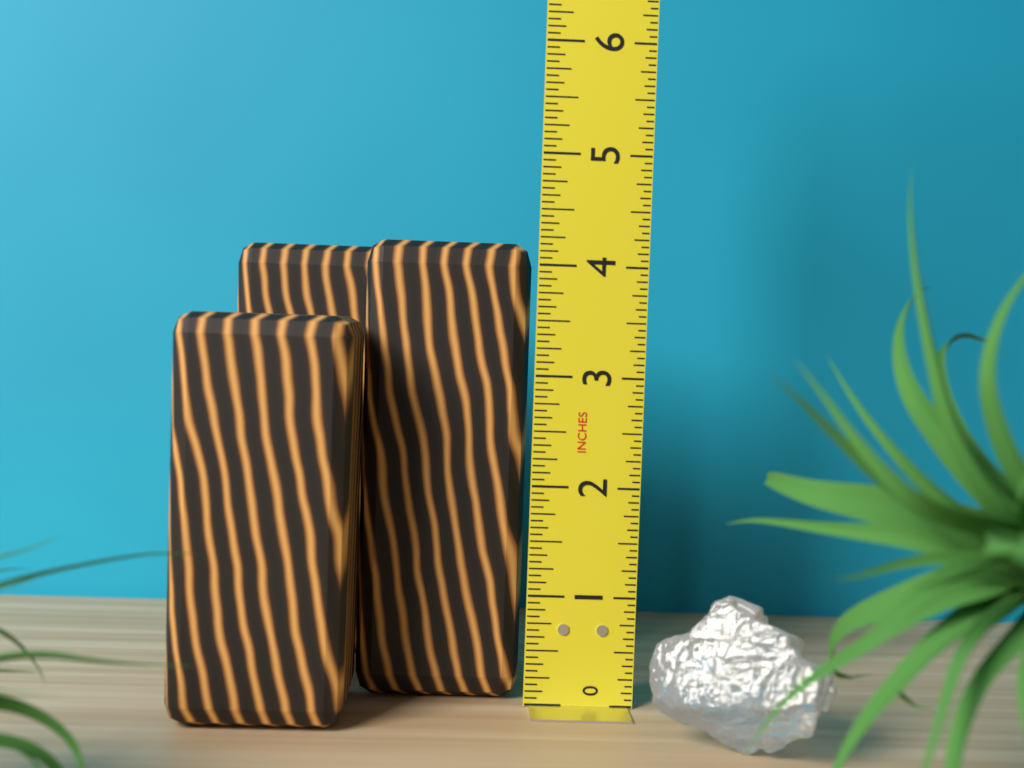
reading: 4.1875 in
